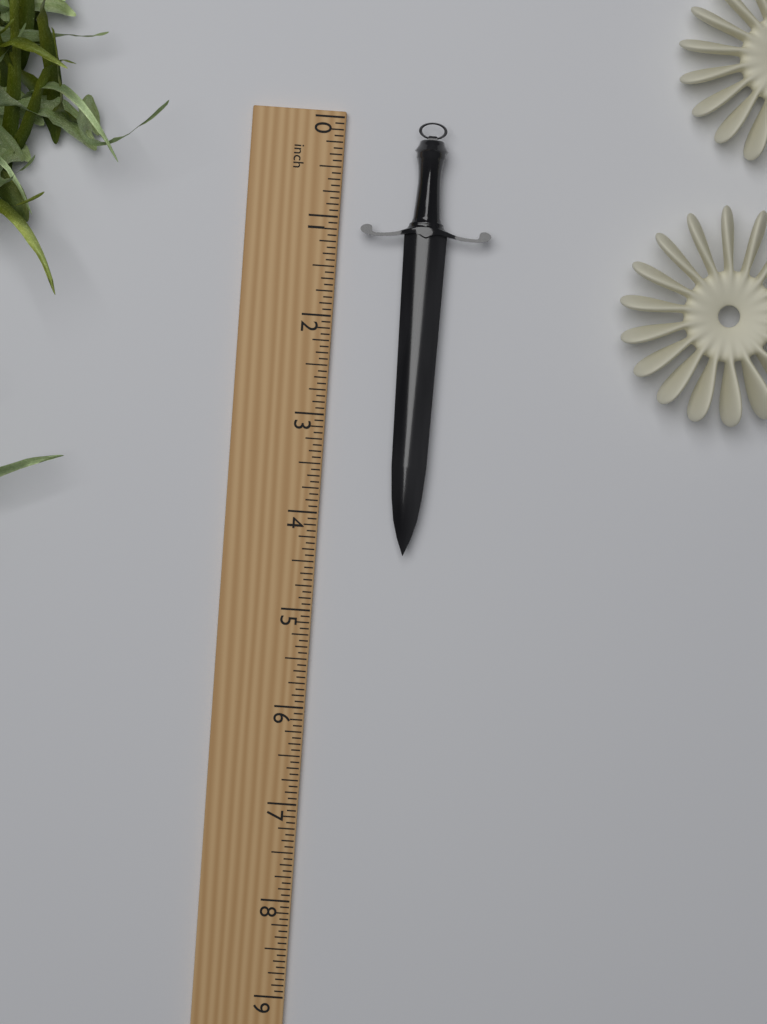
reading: 4.3750 inch
